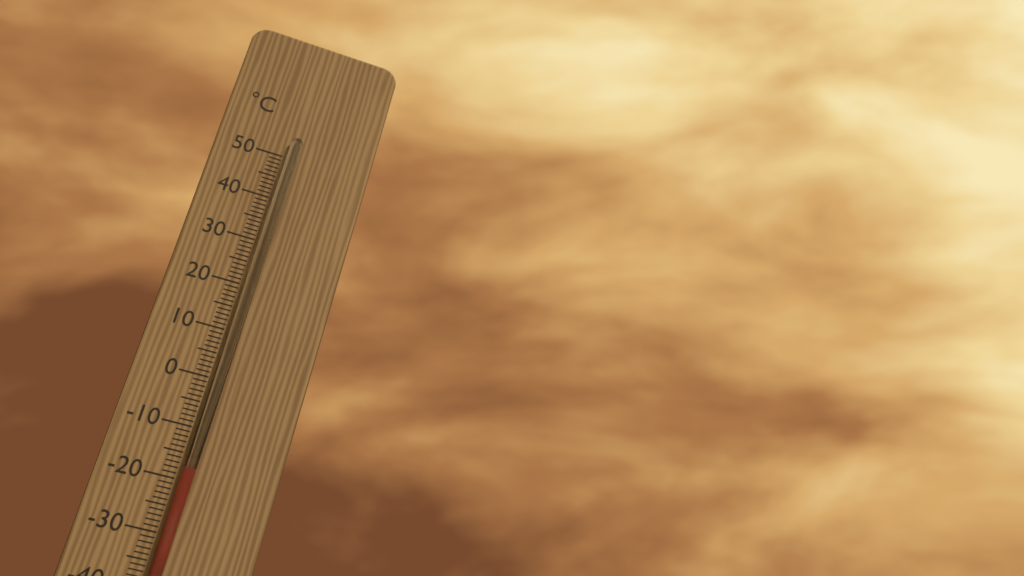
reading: -18 °C
